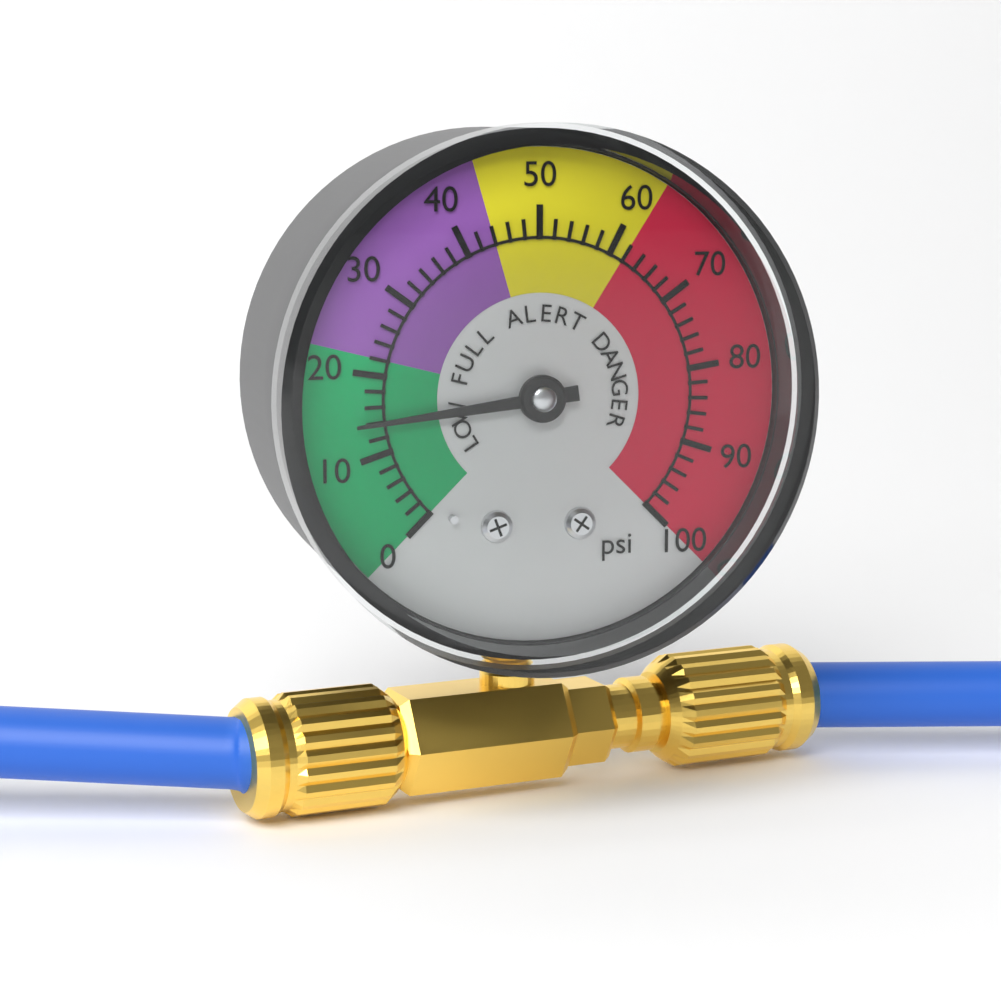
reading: 14 psi
